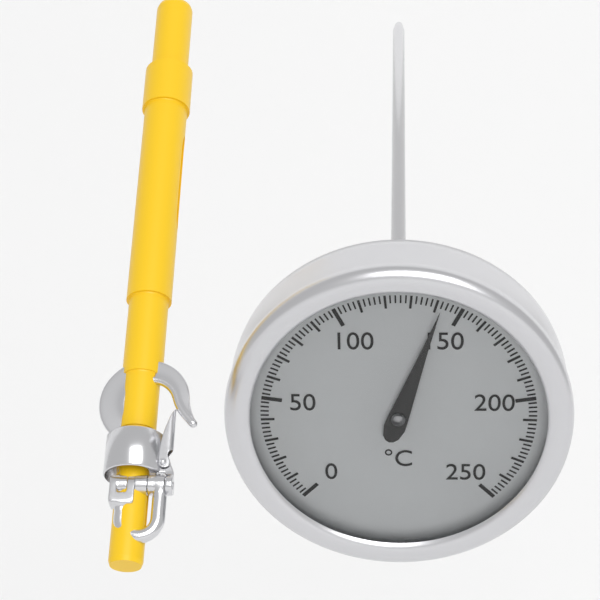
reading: 142 °C
